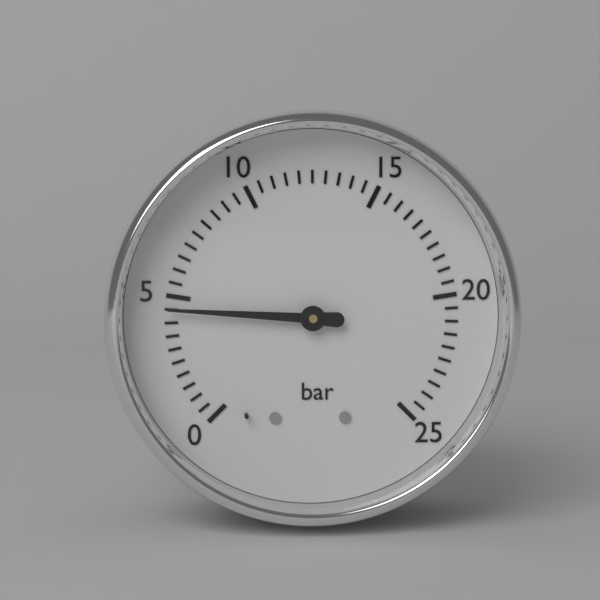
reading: 4.5 bar
